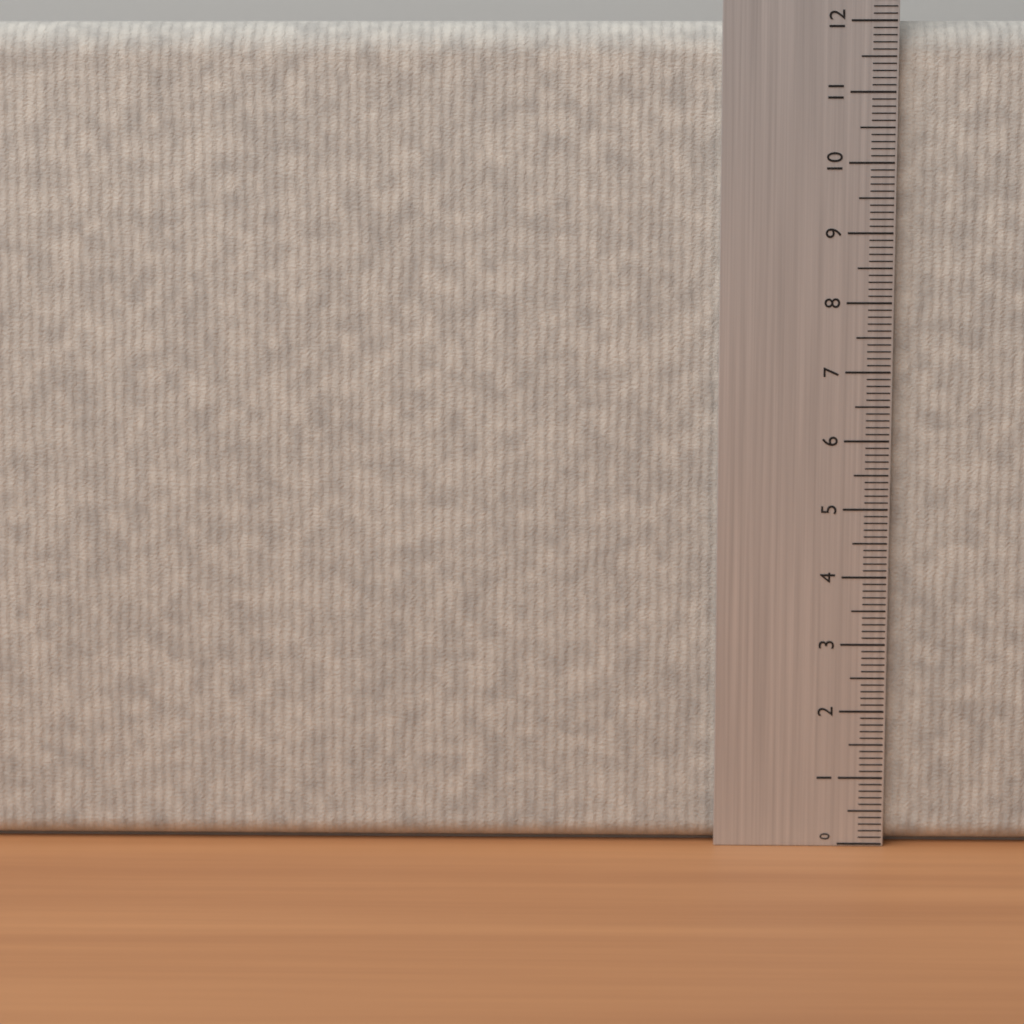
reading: 12.0 (no unit)
